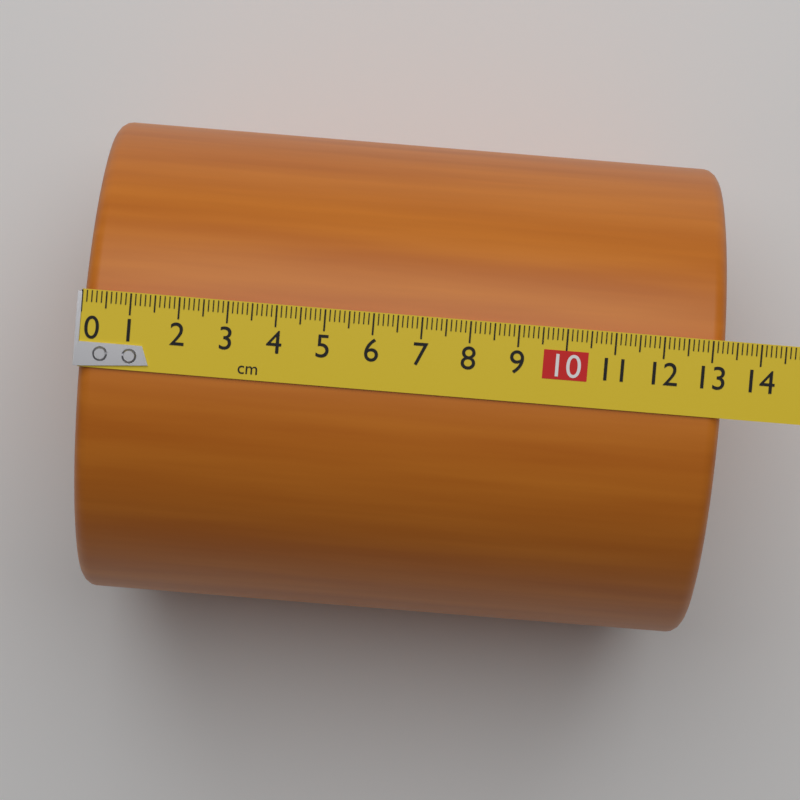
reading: 13.3 cm
